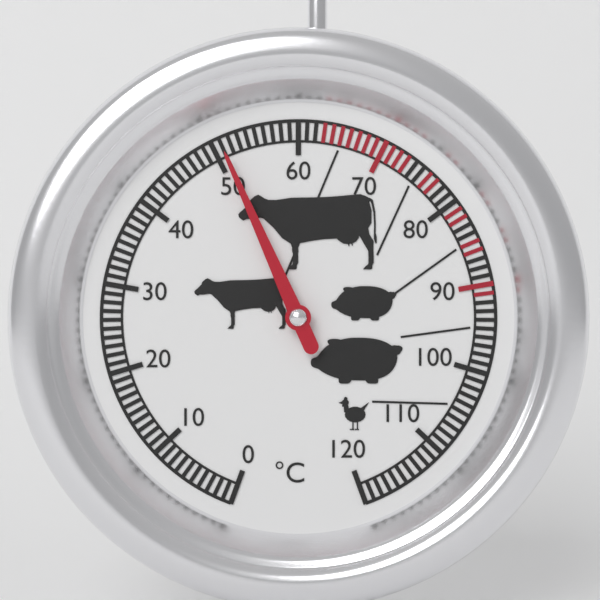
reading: 51 °C
